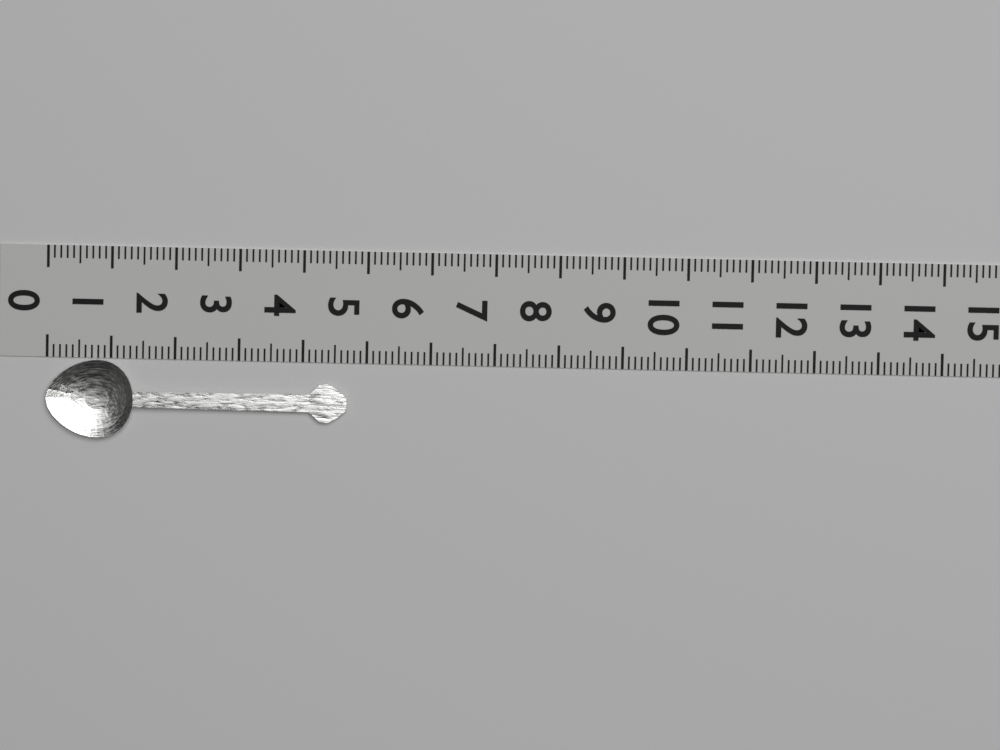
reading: 4.7 (no unit)
